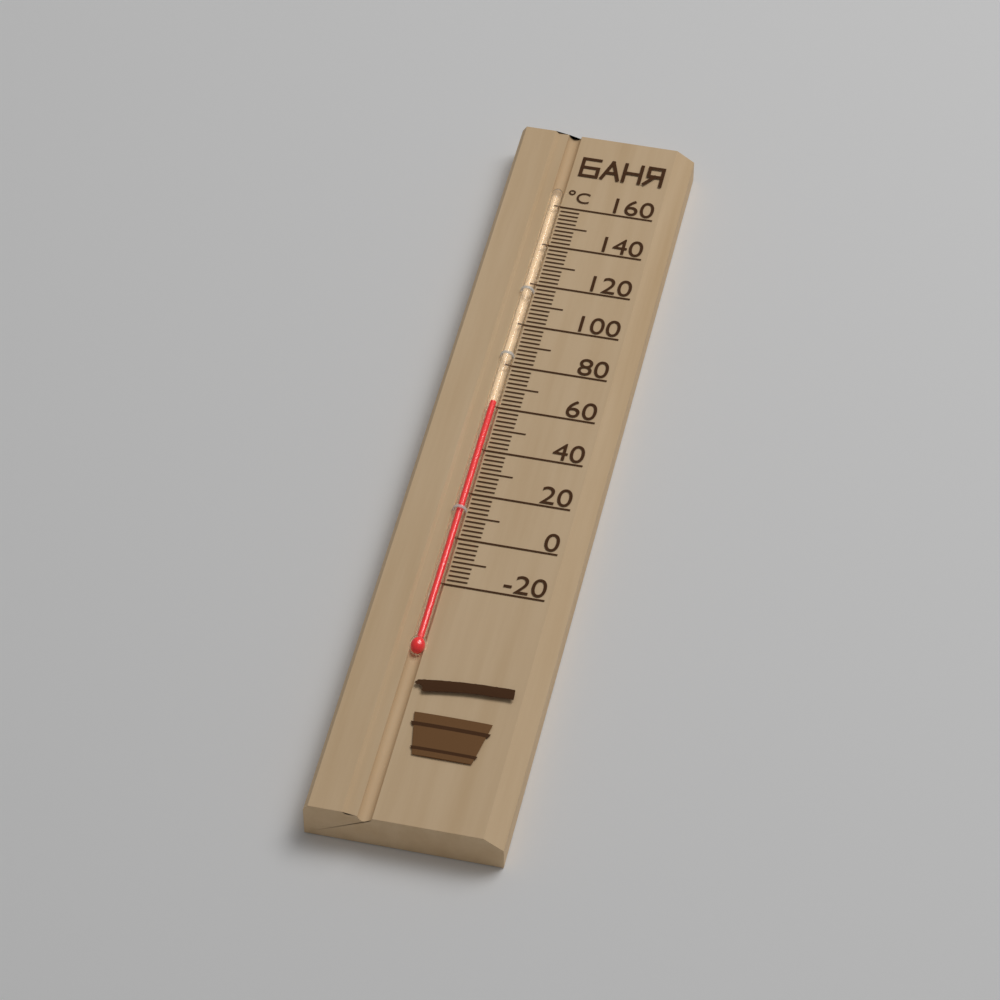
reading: 62 °C
